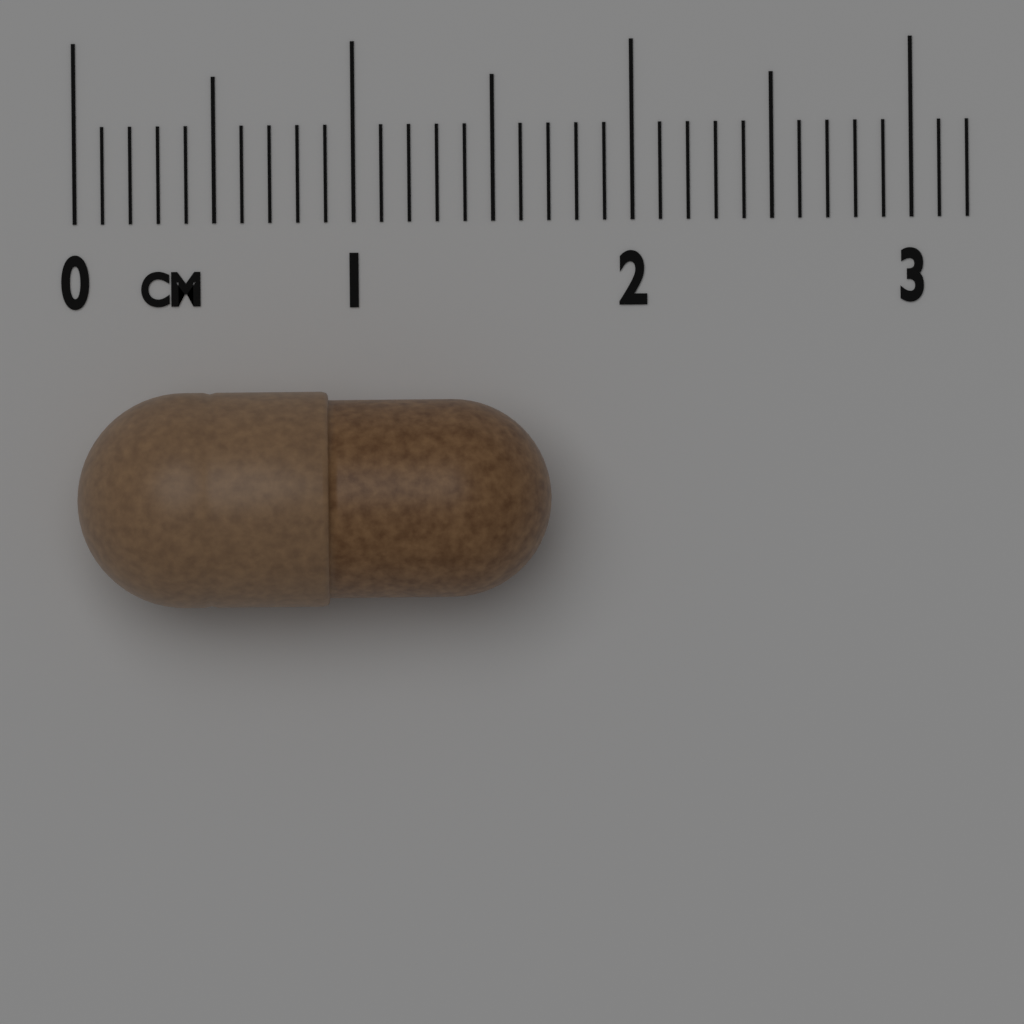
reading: 1.7 cm
